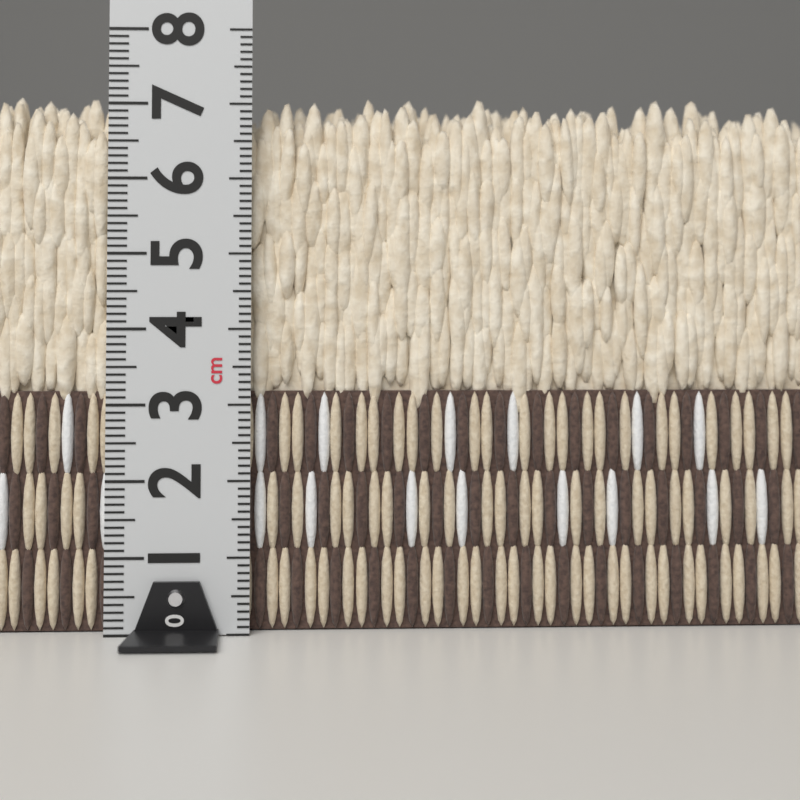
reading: 7.2 cm
